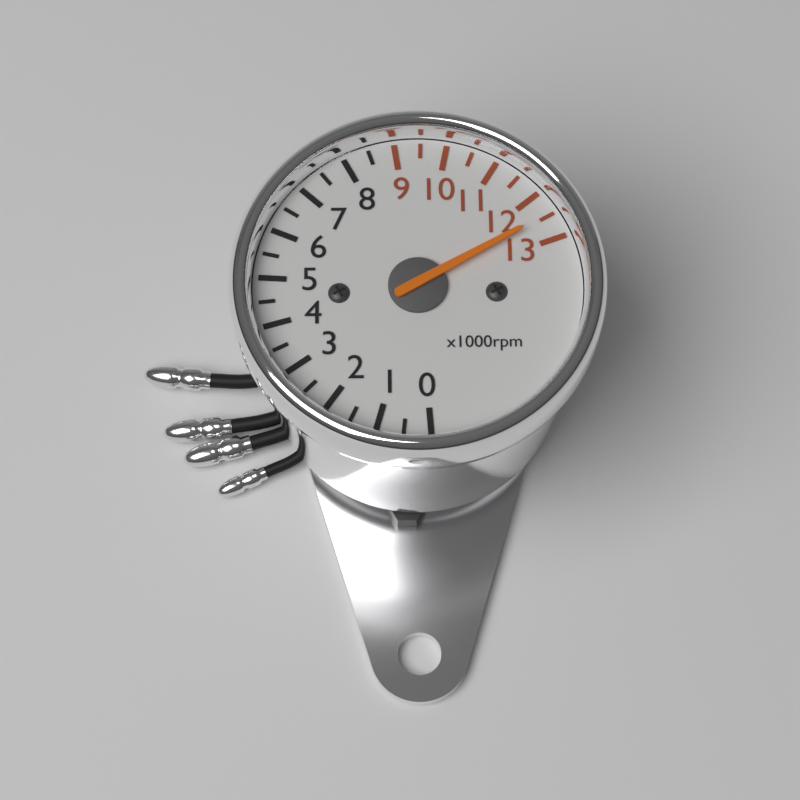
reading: 12500 rpm
